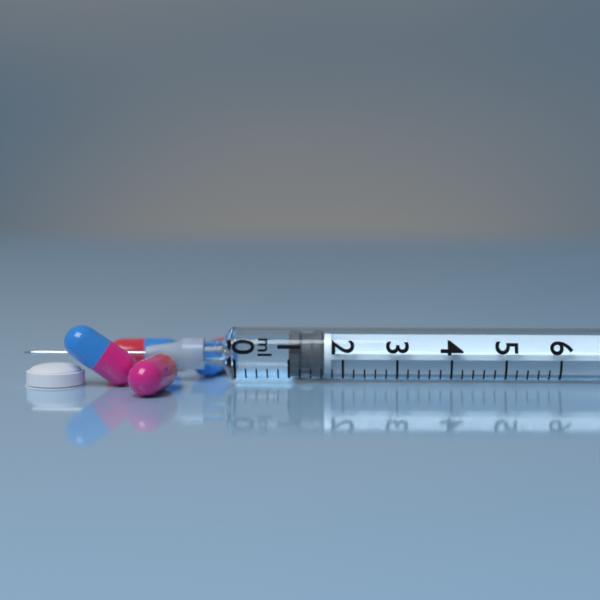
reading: 1.0 ml
